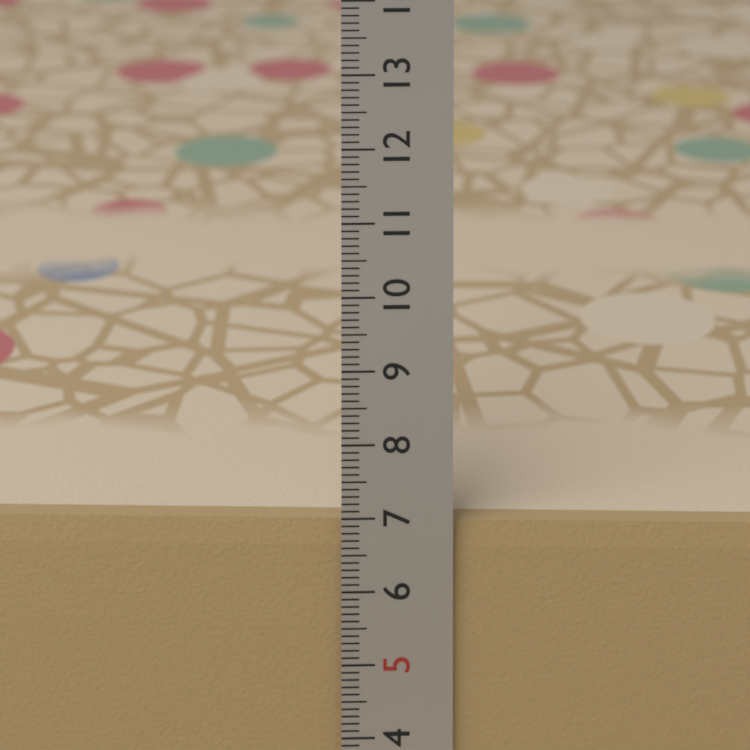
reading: 6.9 cm
